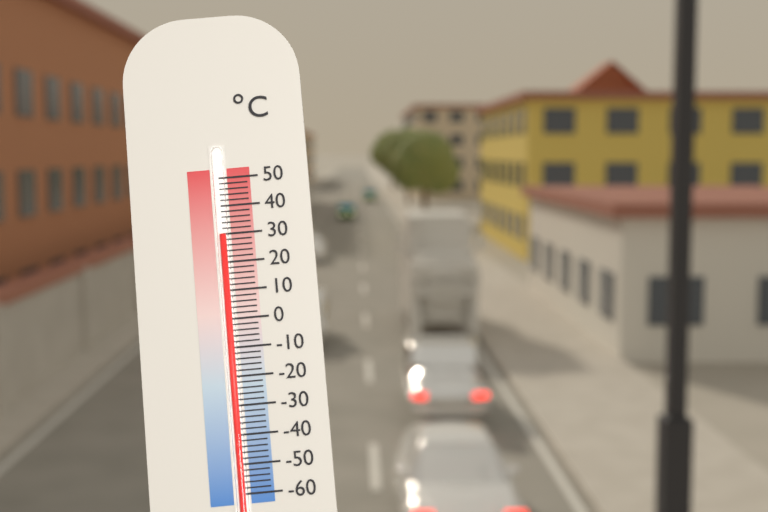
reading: 30 °C
